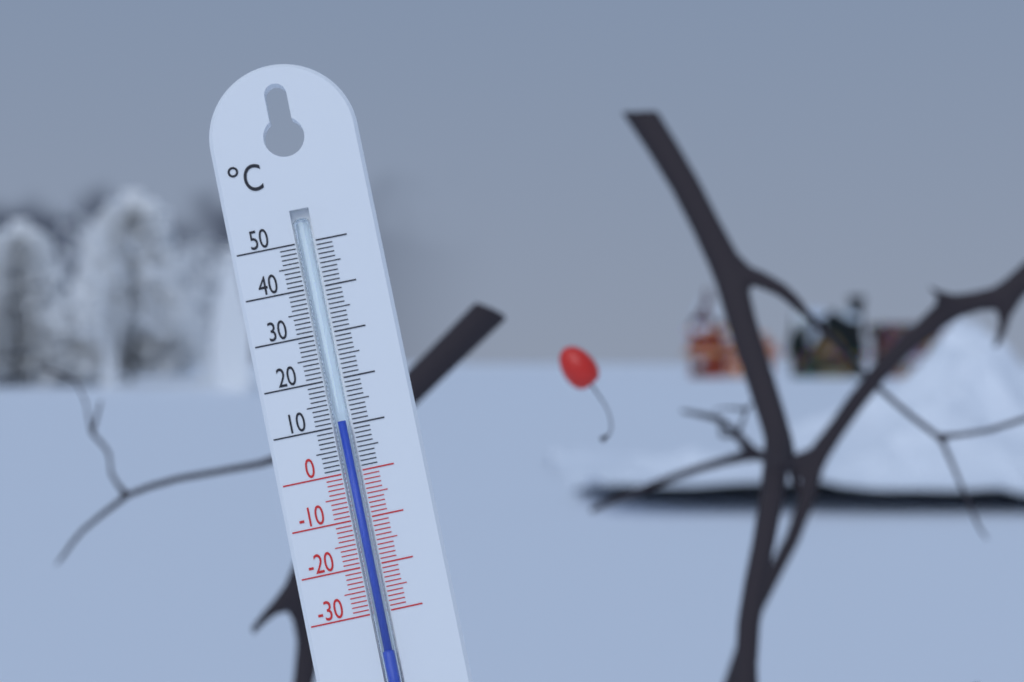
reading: 11 °C
